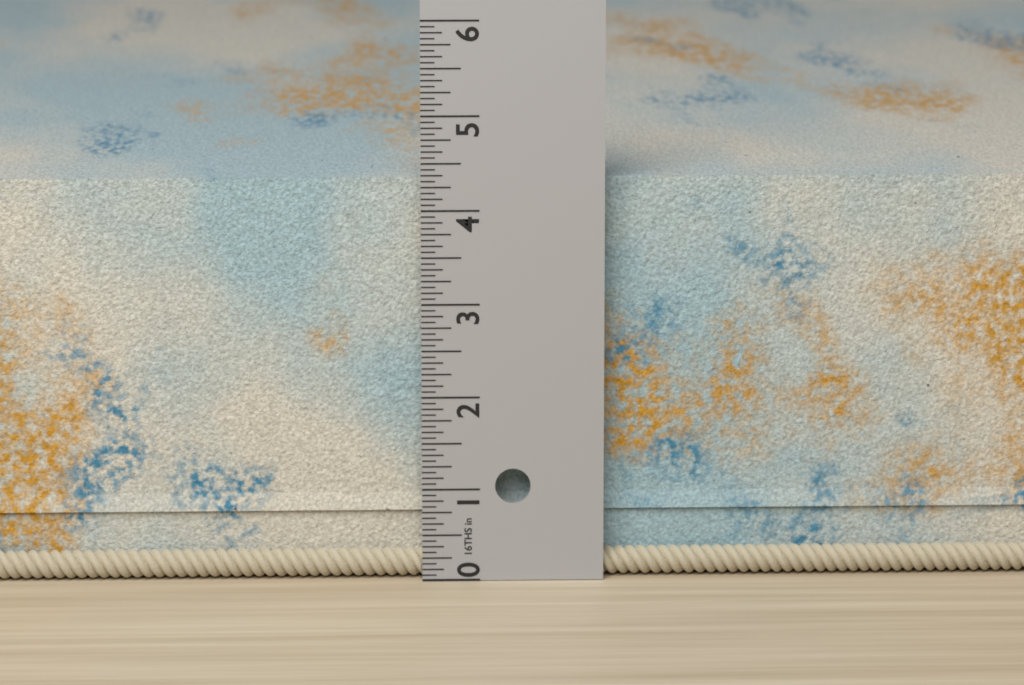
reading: 4.4375 in
